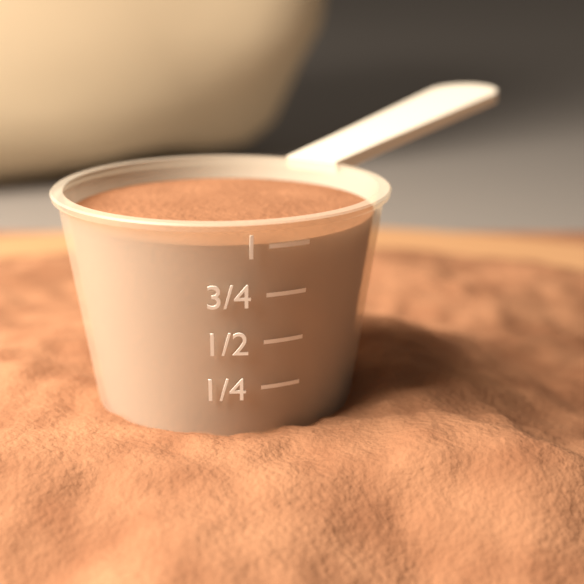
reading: 1.00 (no unit)
